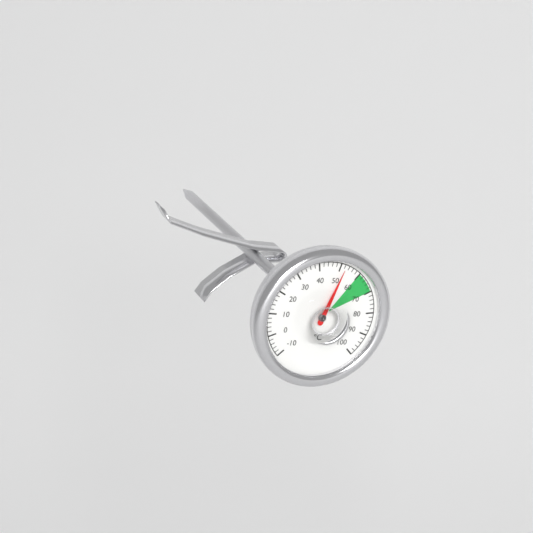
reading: 52 °C
